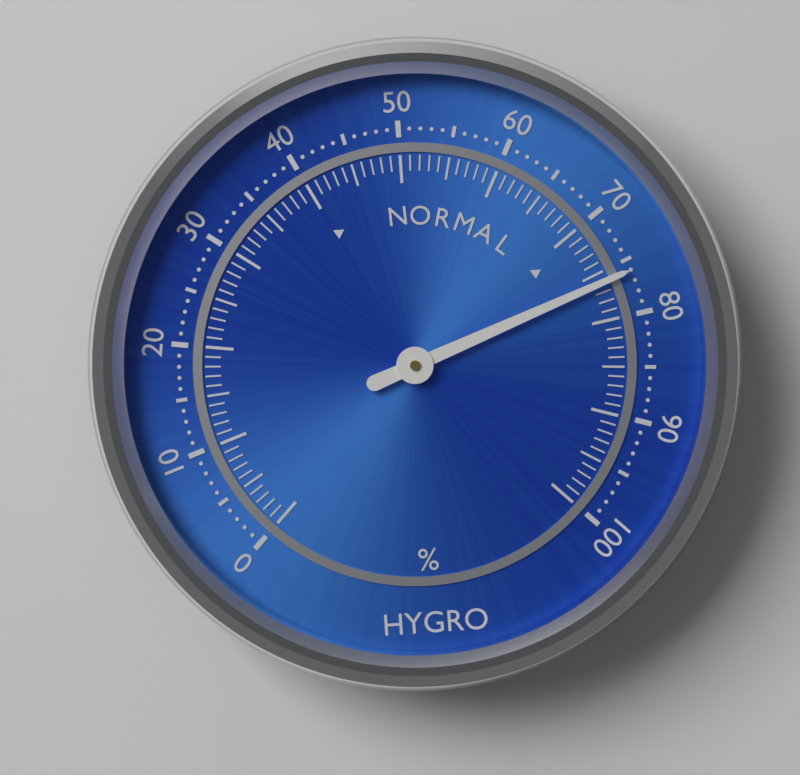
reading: 76 %
